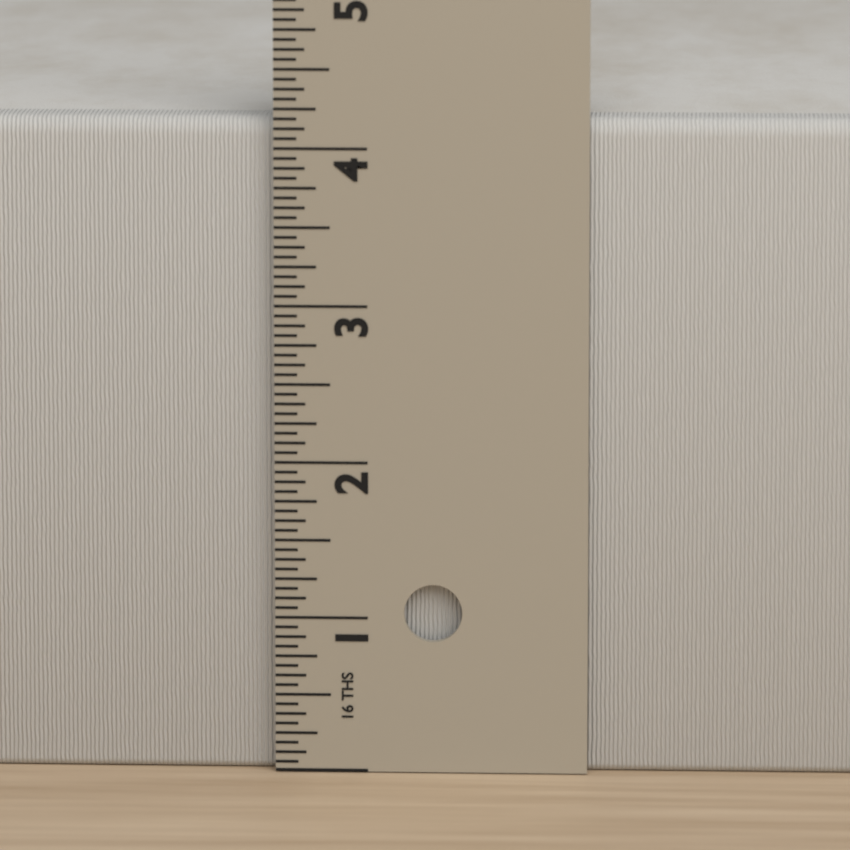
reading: 4.1875 in
